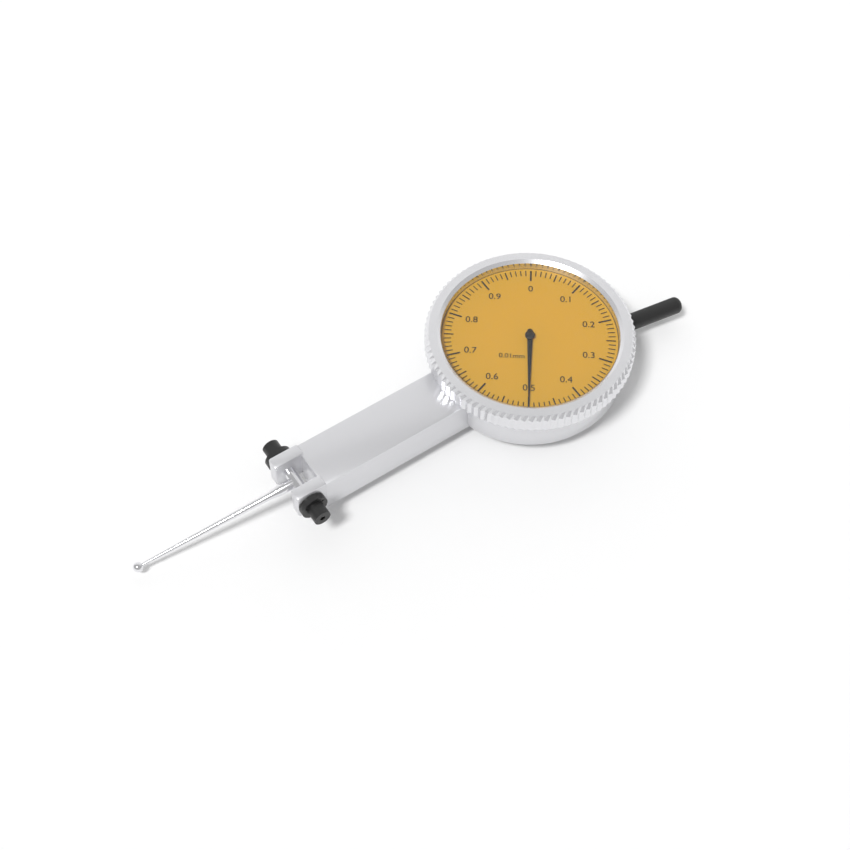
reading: 0.50 mm
